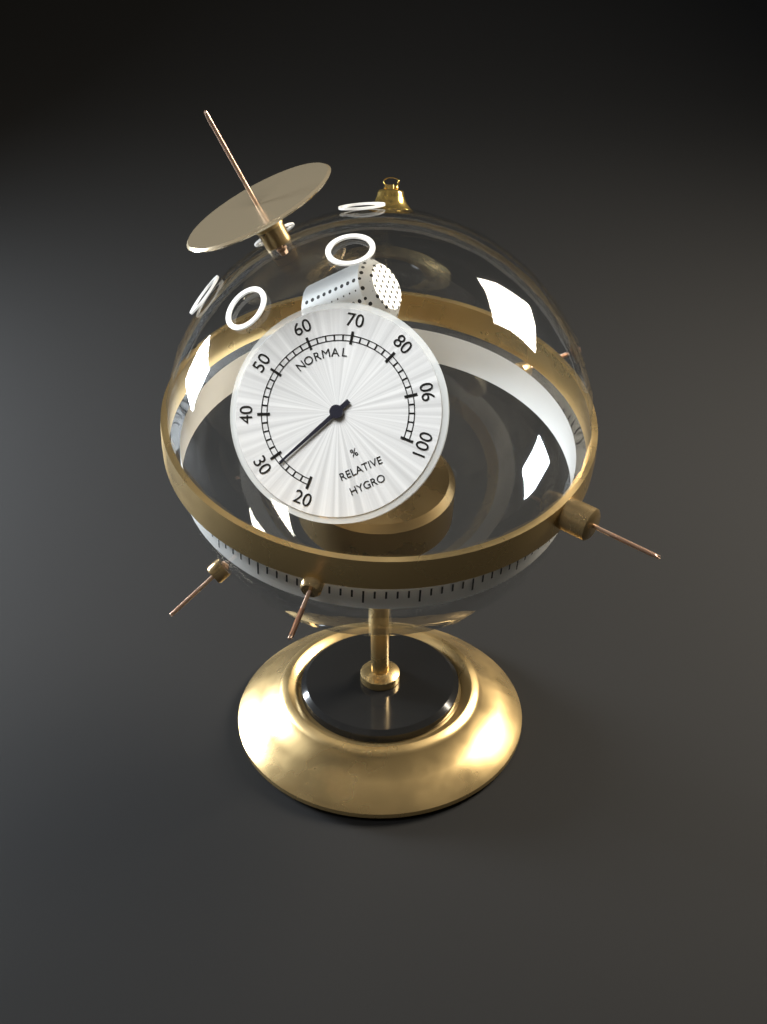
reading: 28 %
